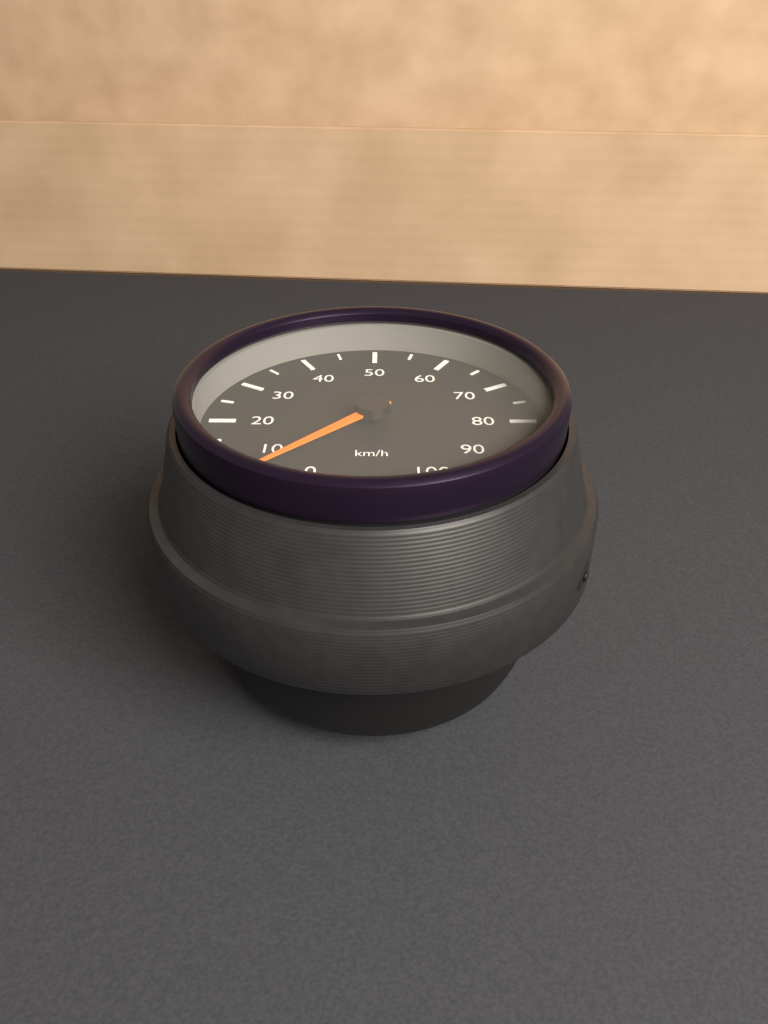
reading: 5 km/h
